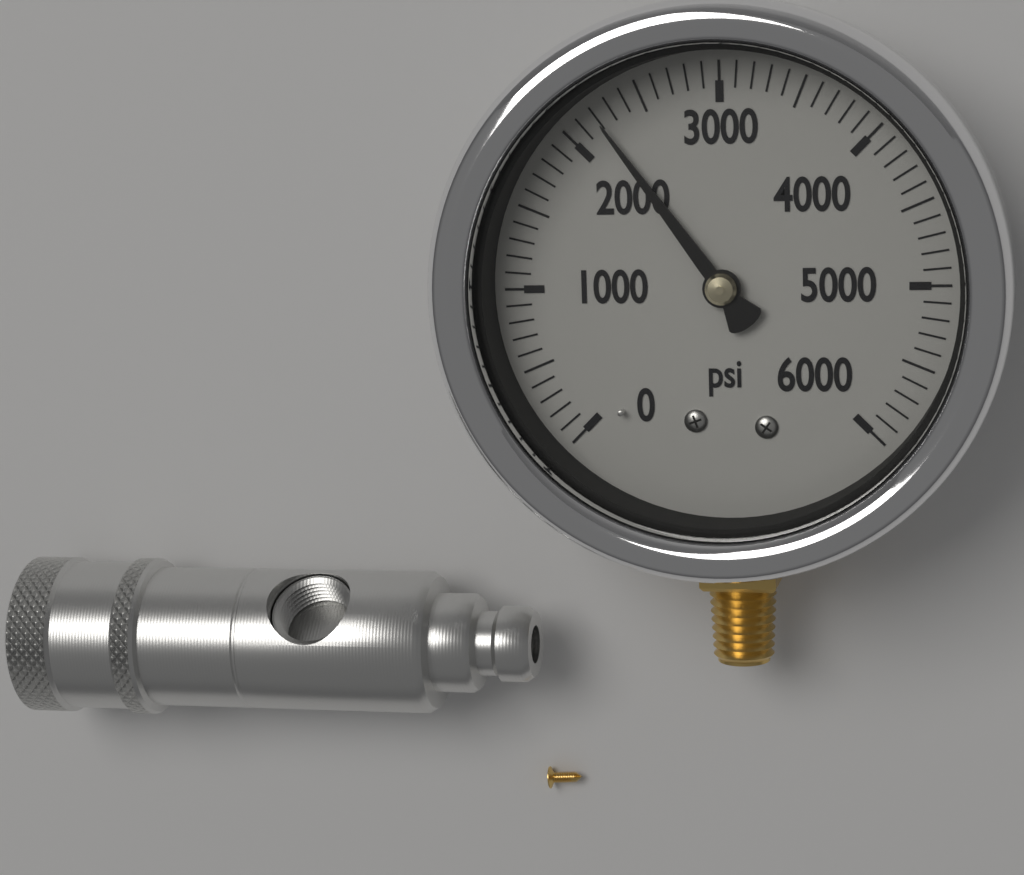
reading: 2200 psi
